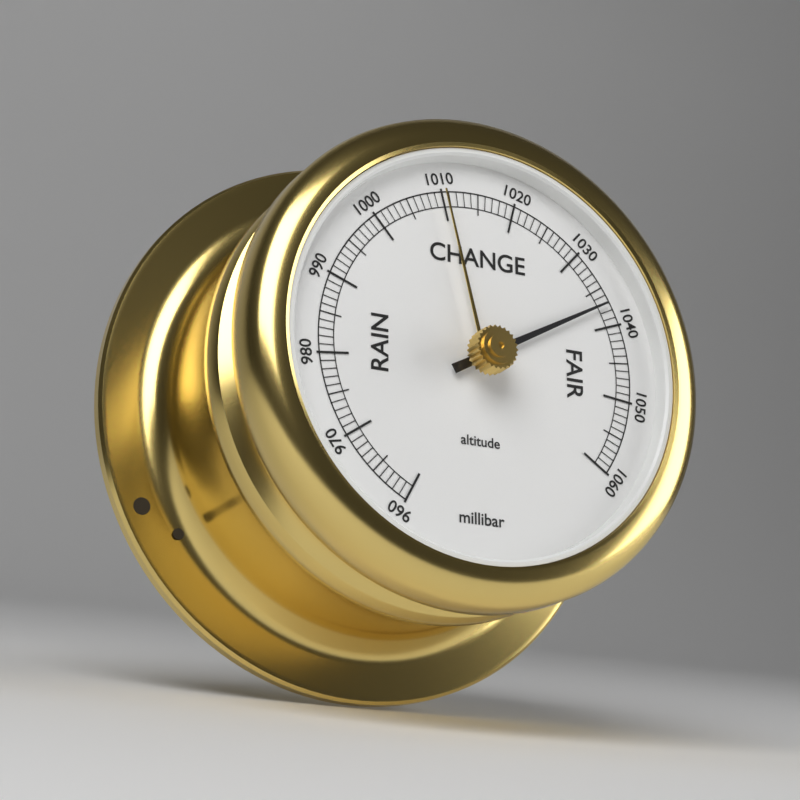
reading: 1037 millibar
